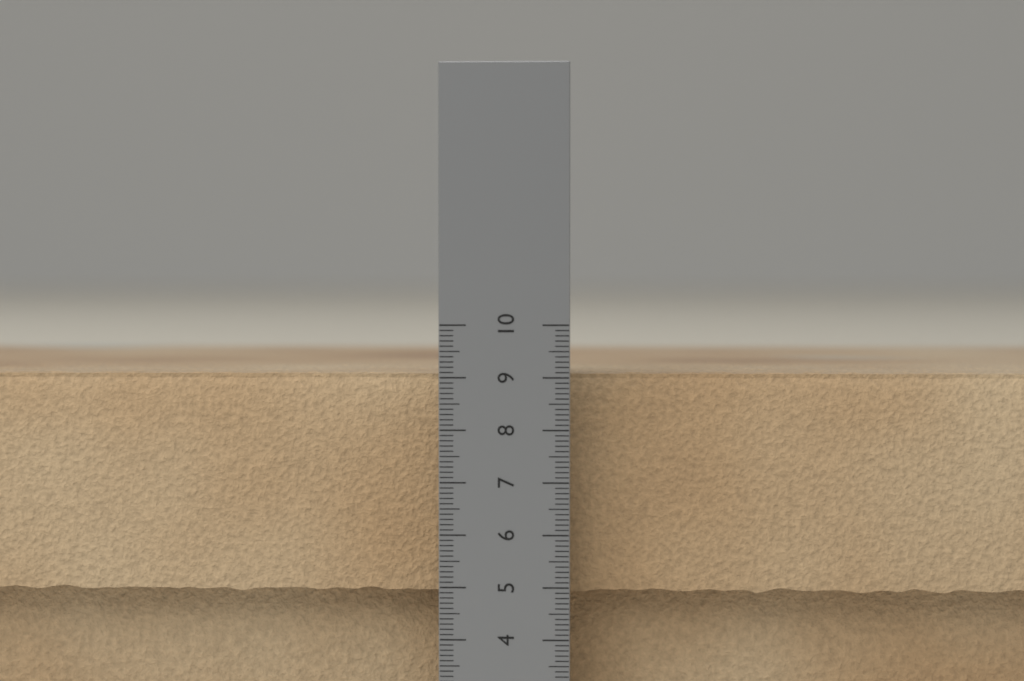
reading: 9.1 cm
